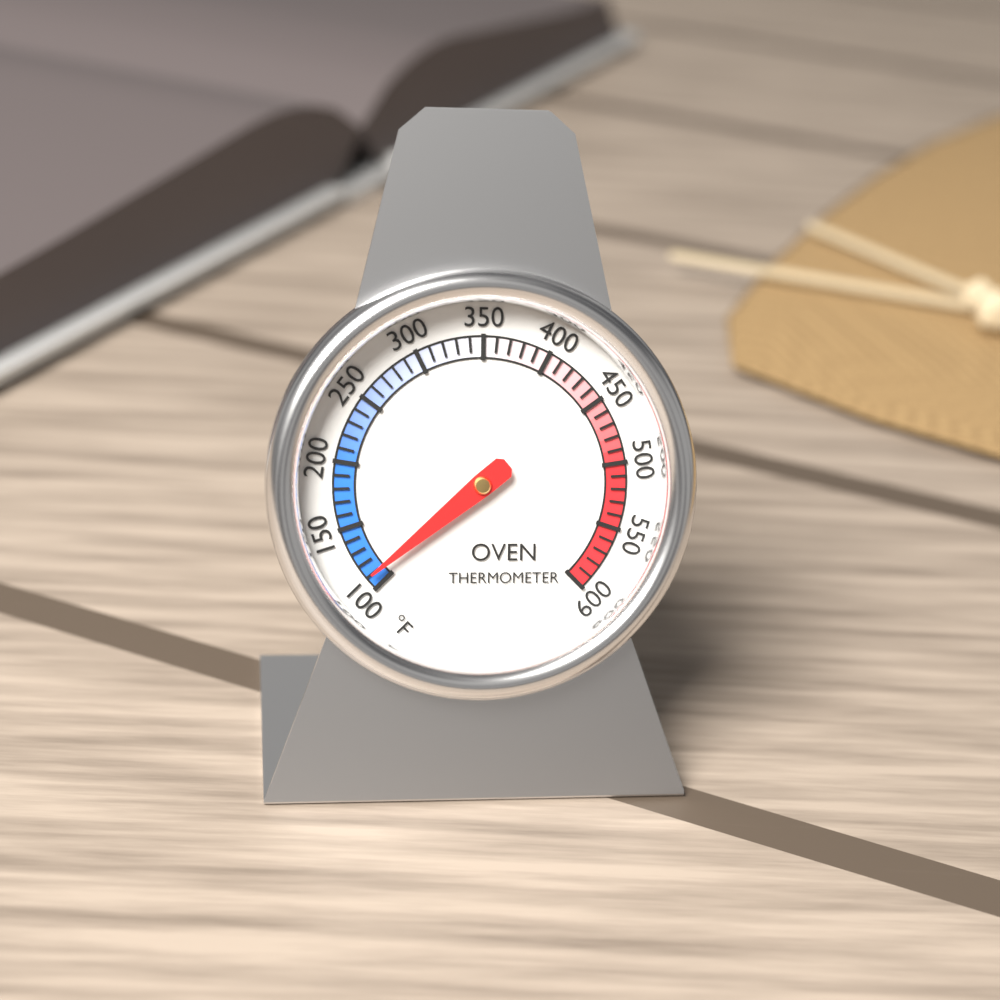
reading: 110 °F
